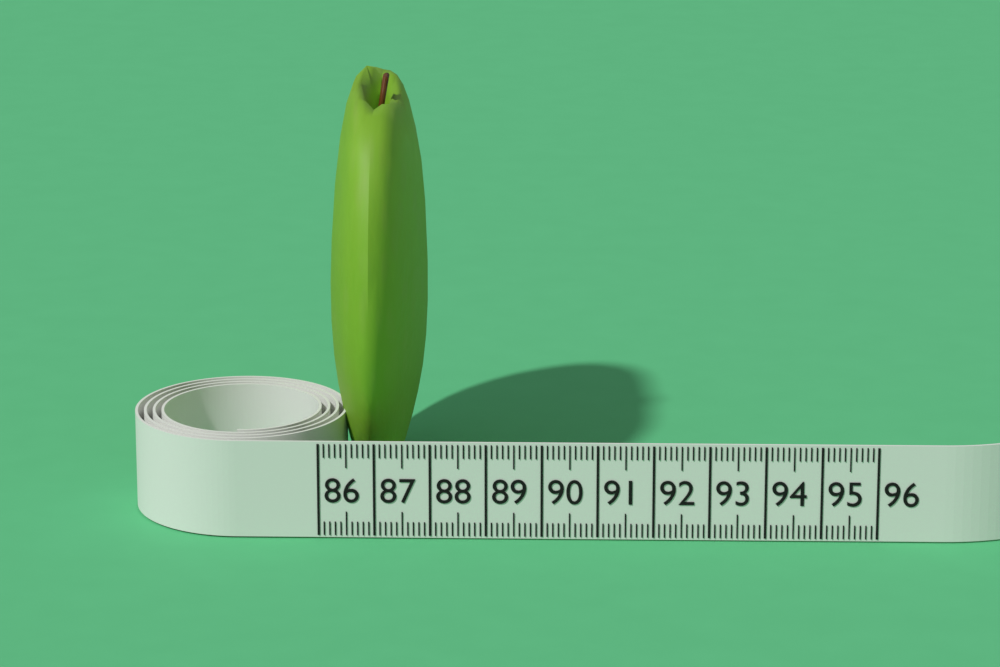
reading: 87.8 (no unit)
